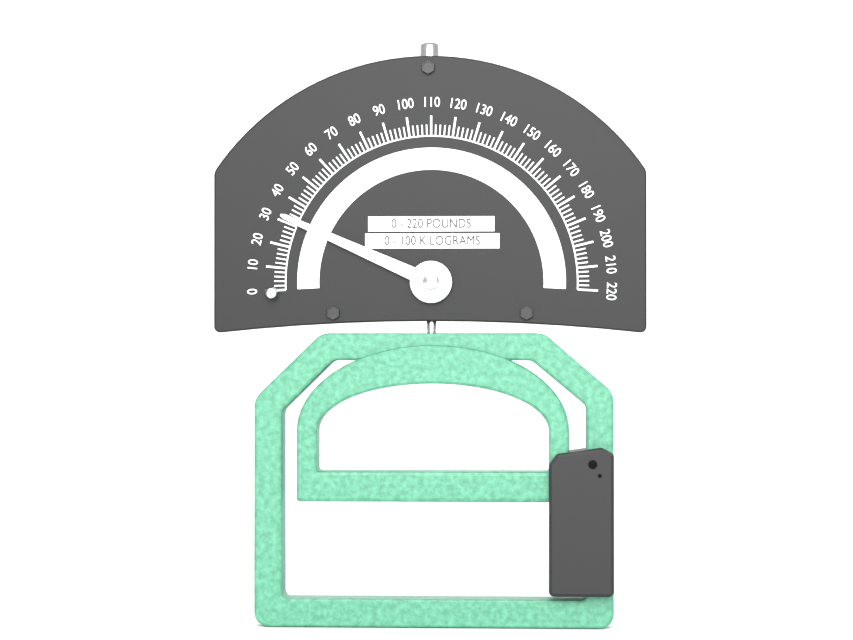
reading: 32 lb
